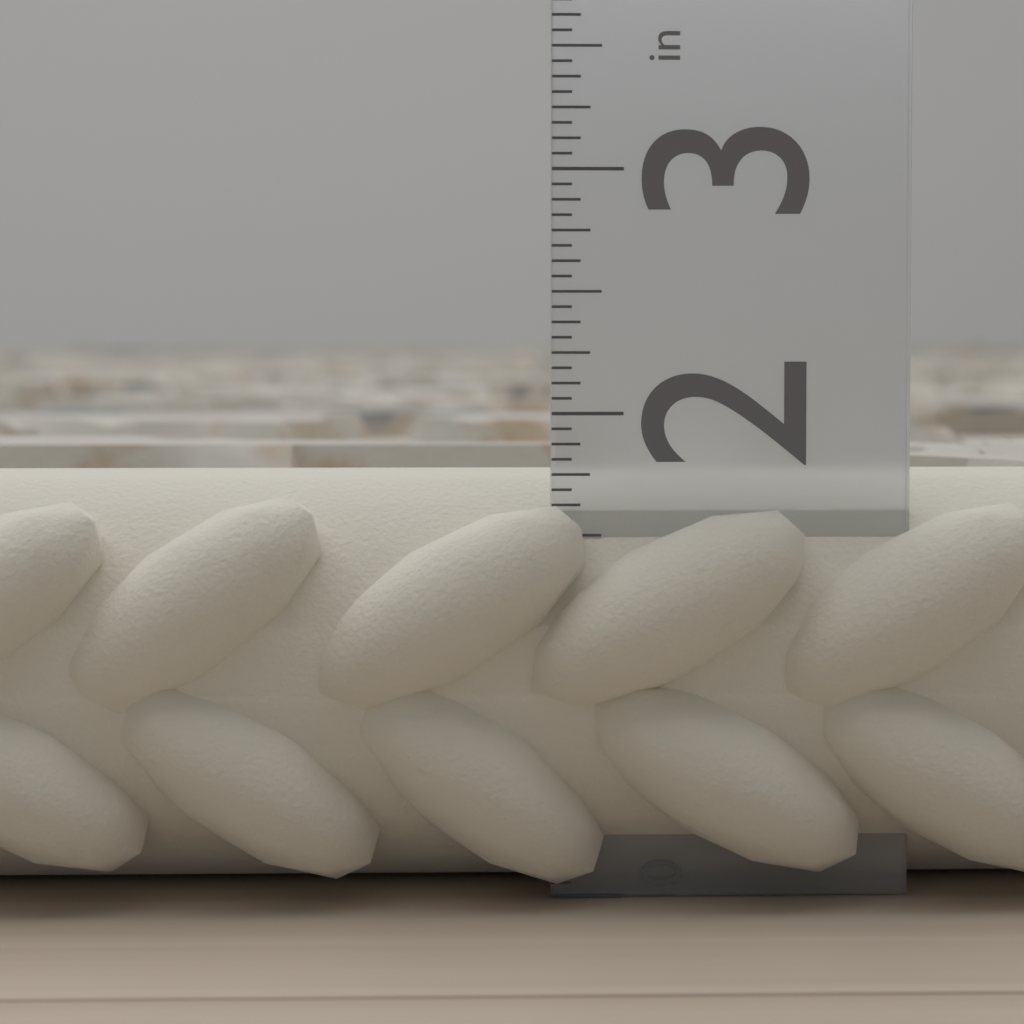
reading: 1.7500 in
